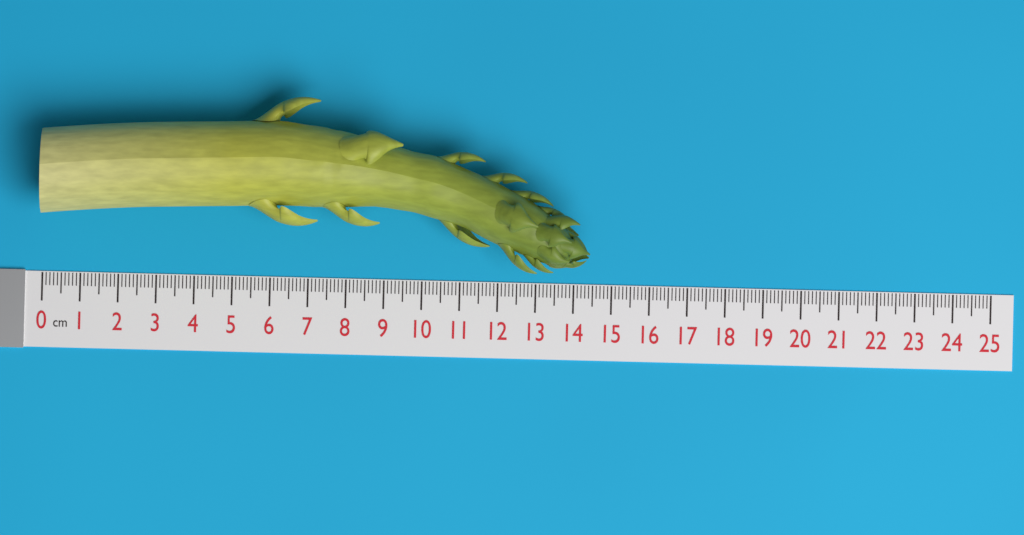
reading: 14.4 cm
